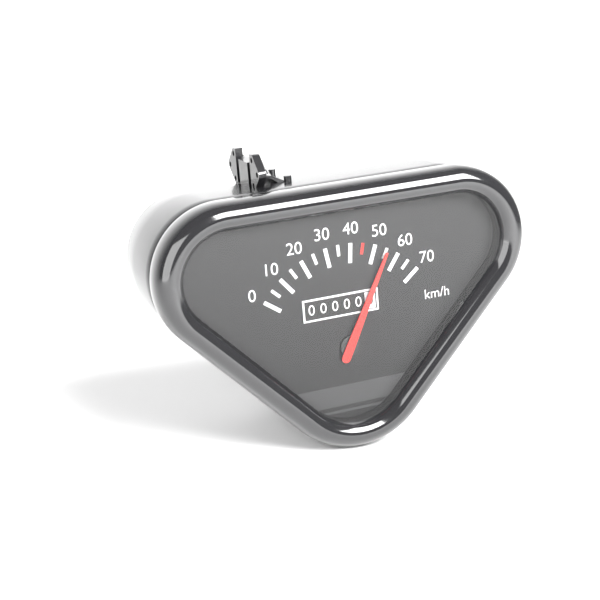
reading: 55 km/h
